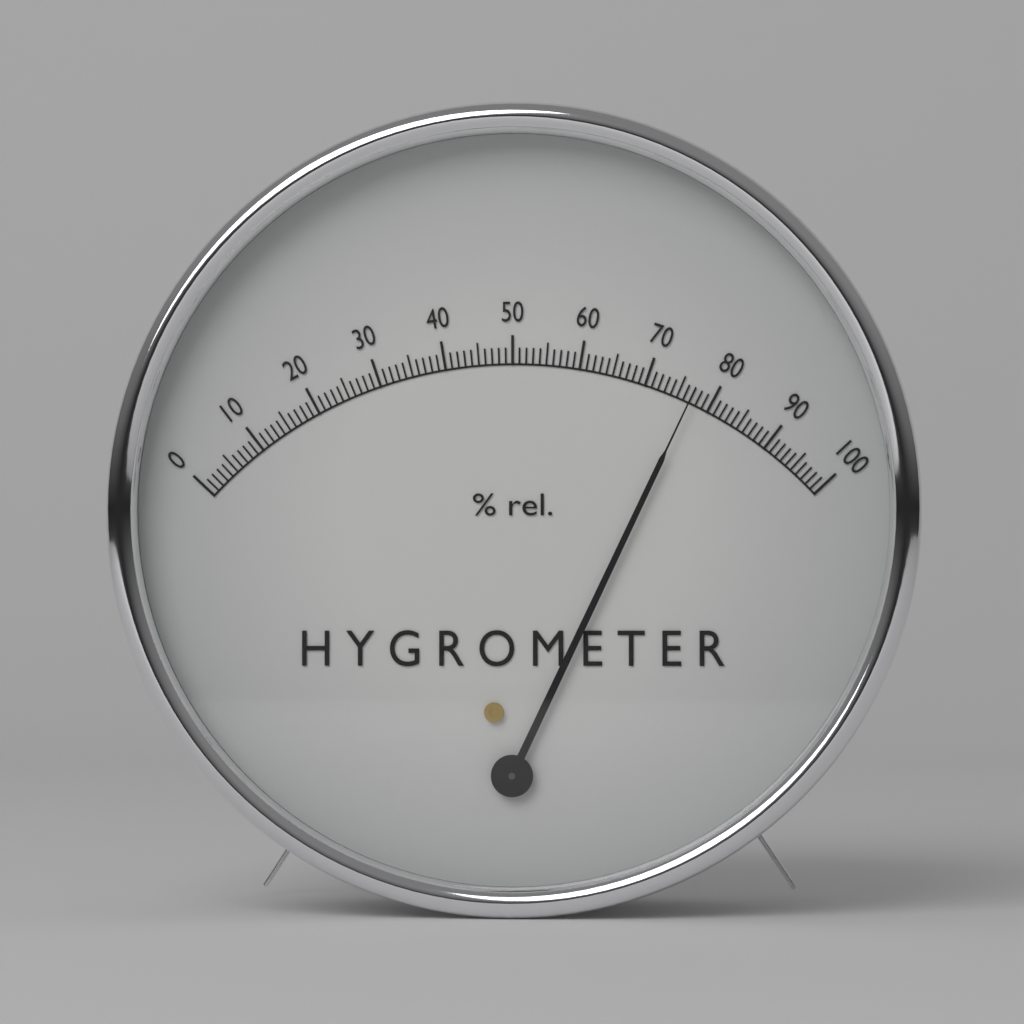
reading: 77 %
